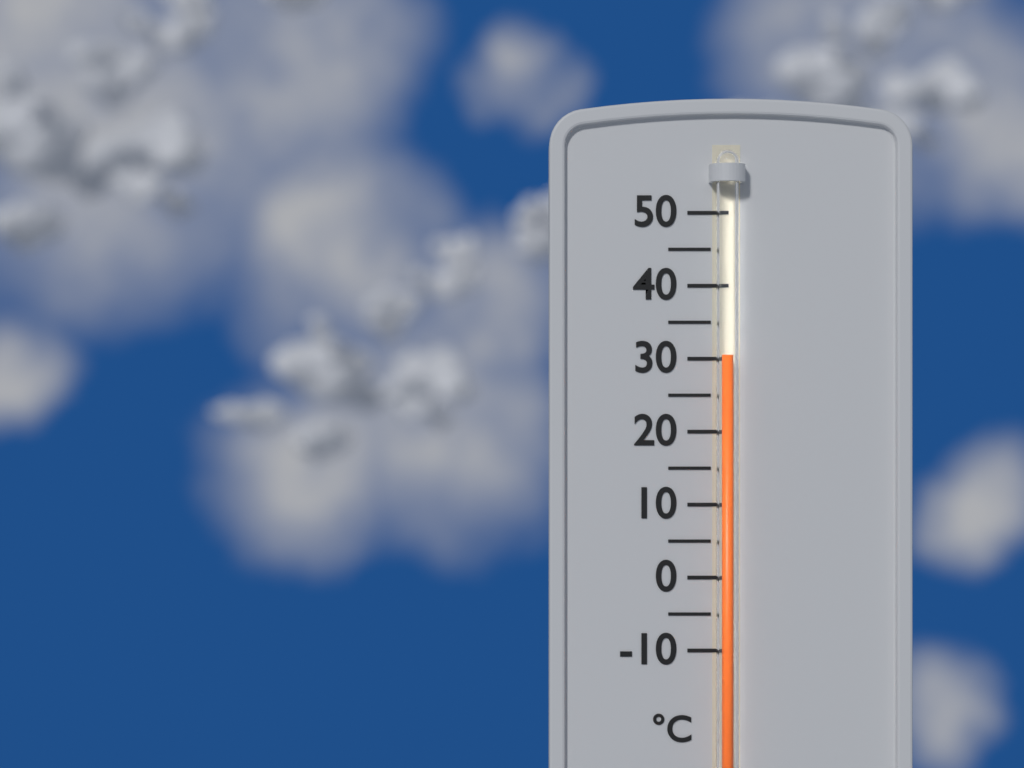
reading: 30.5 °C
